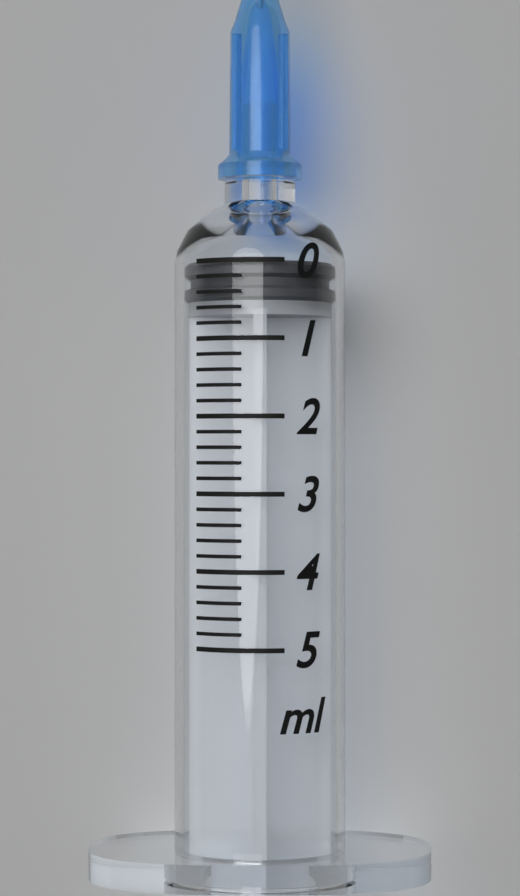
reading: 0.0 ml
